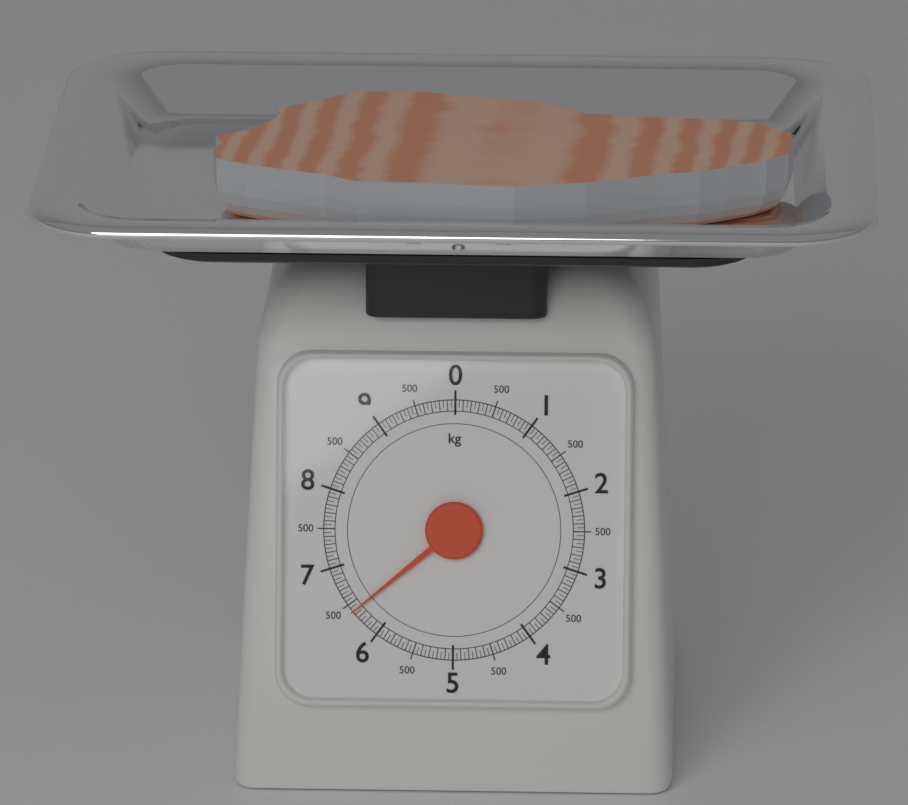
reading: 6.40 kg
